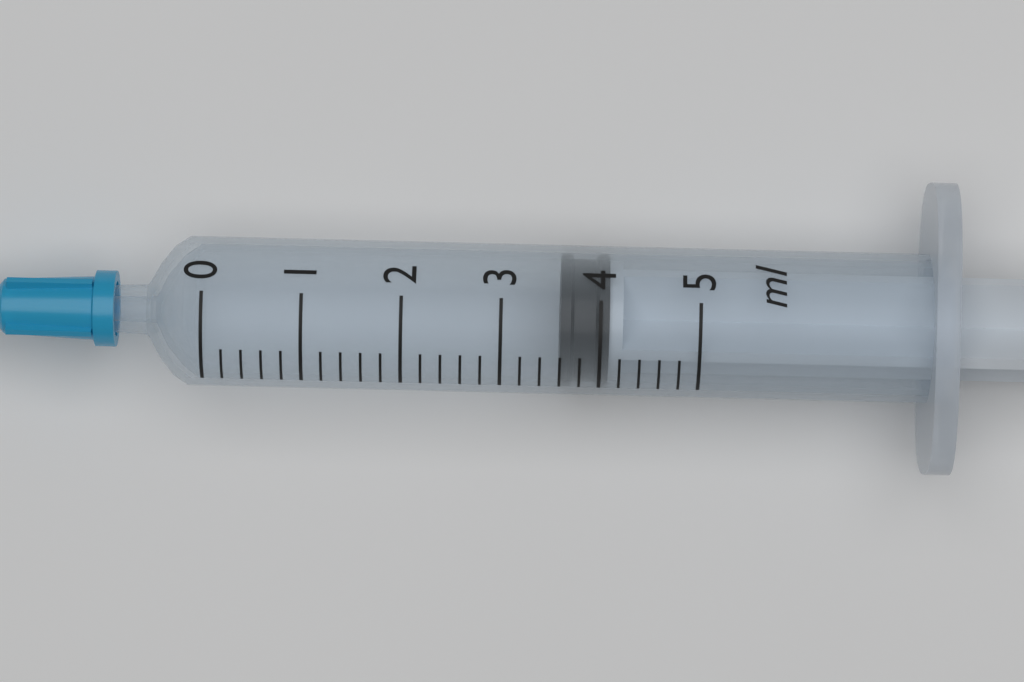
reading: 3.6 ml
